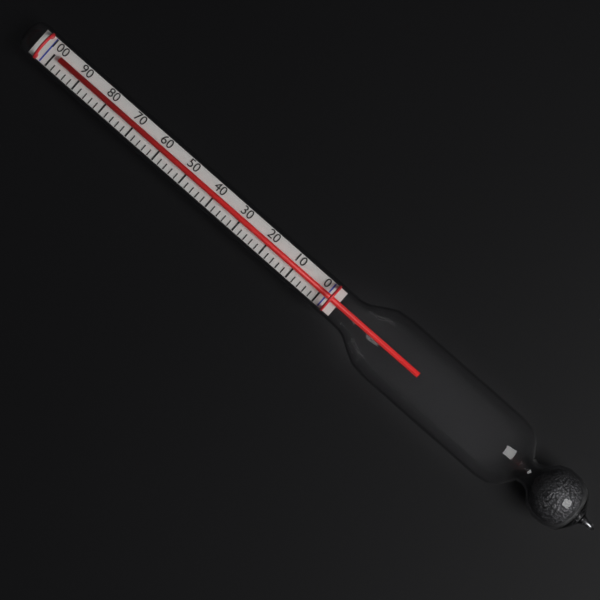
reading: 98 (no unit)
